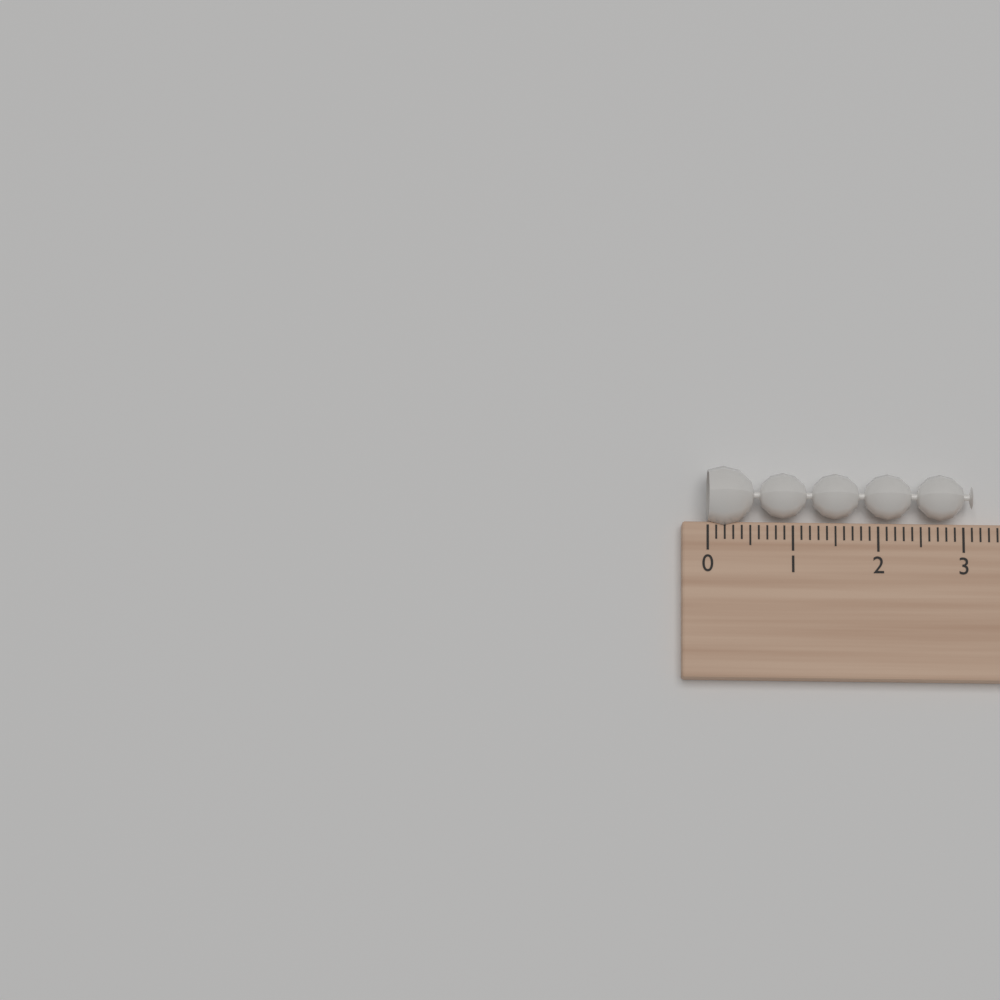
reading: 3.1 (no unit)
